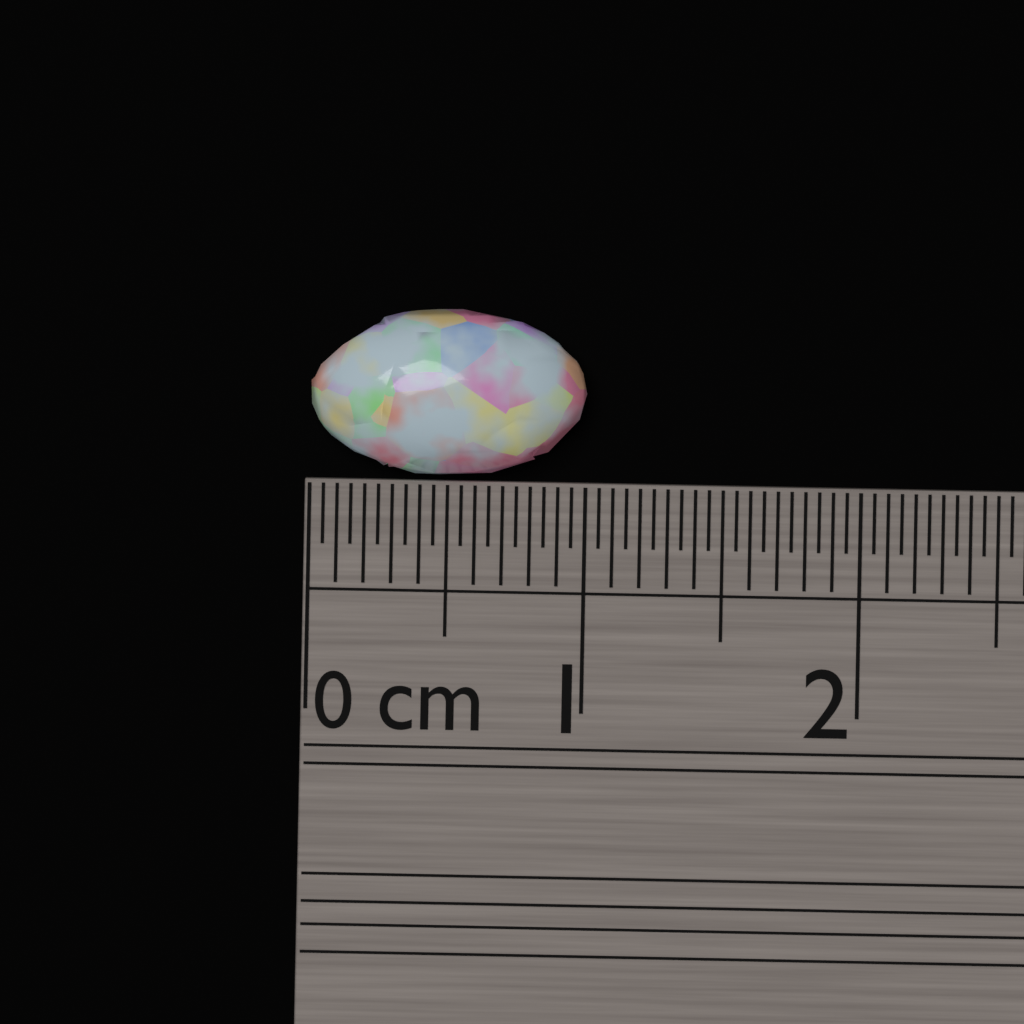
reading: 1.00 cm
